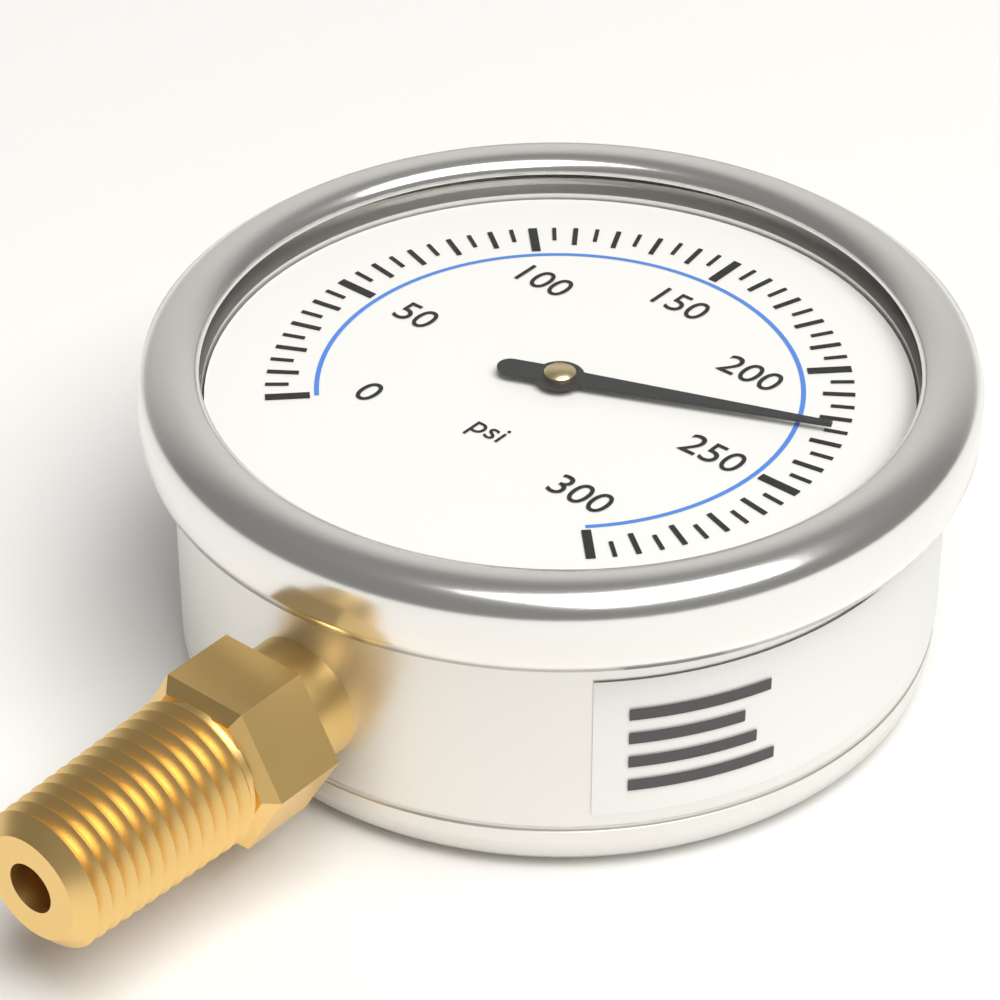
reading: 225 psi
